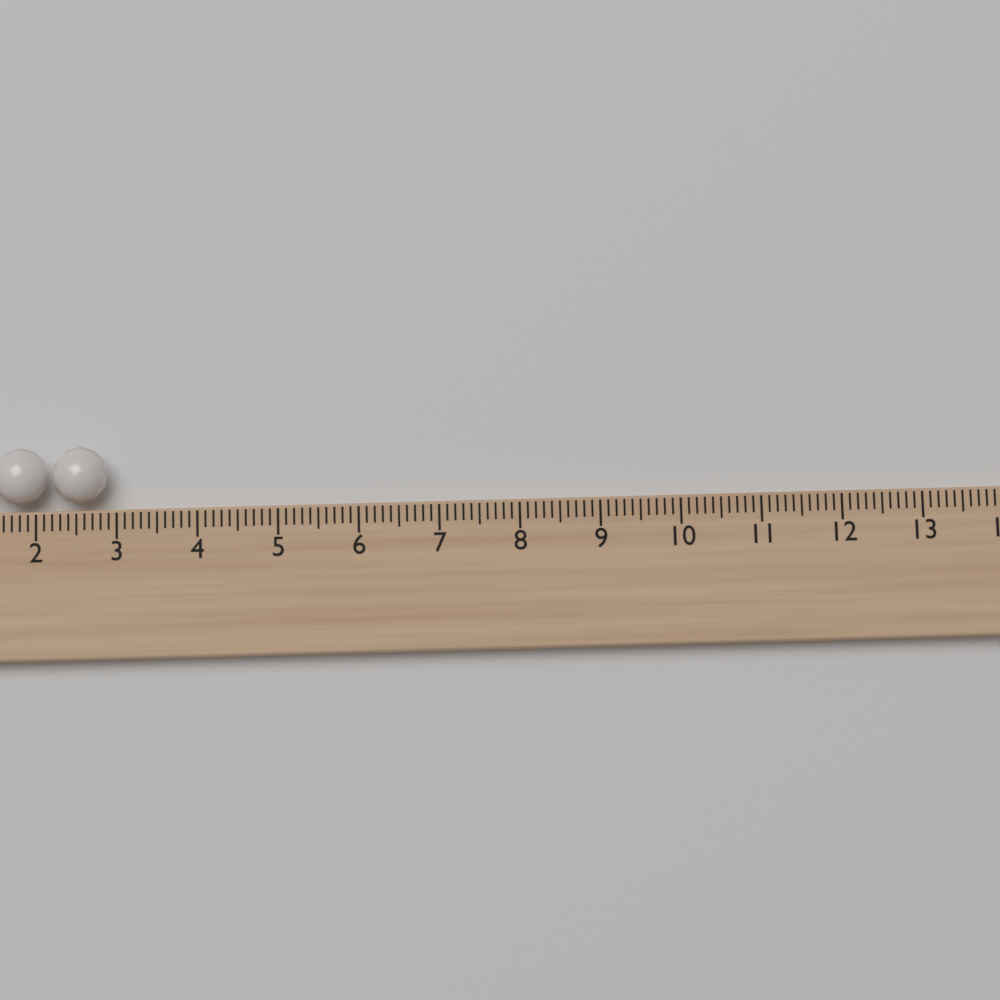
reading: 2.9 (no unit)
